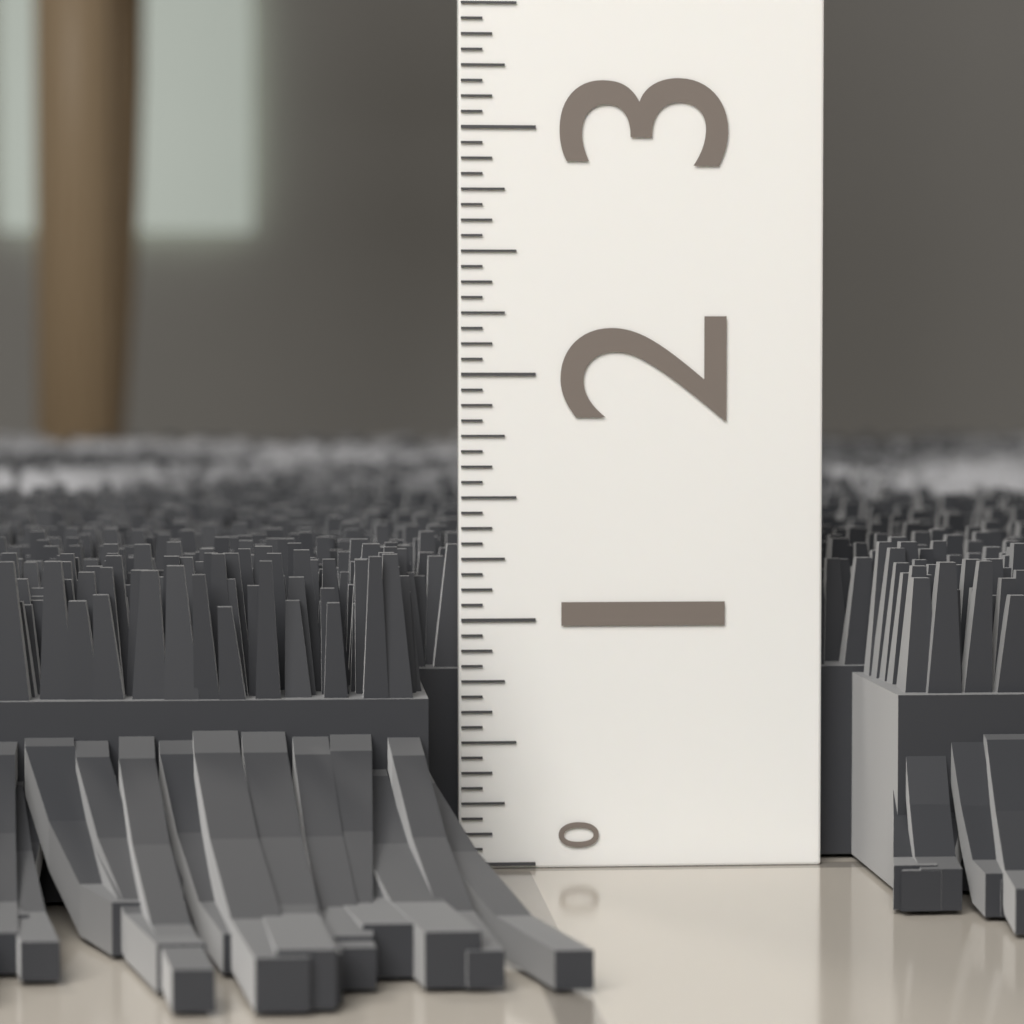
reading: 1.3125 (no unit)
